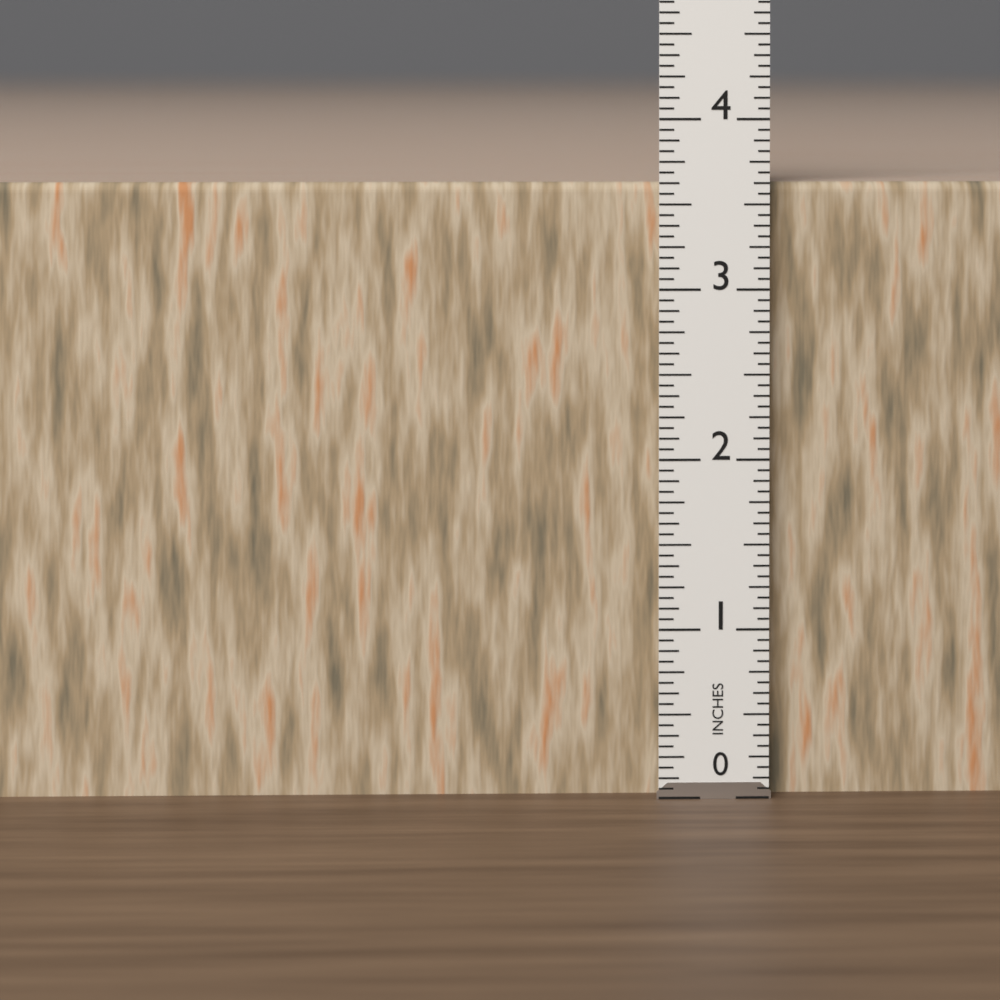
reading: 3.6250 in
